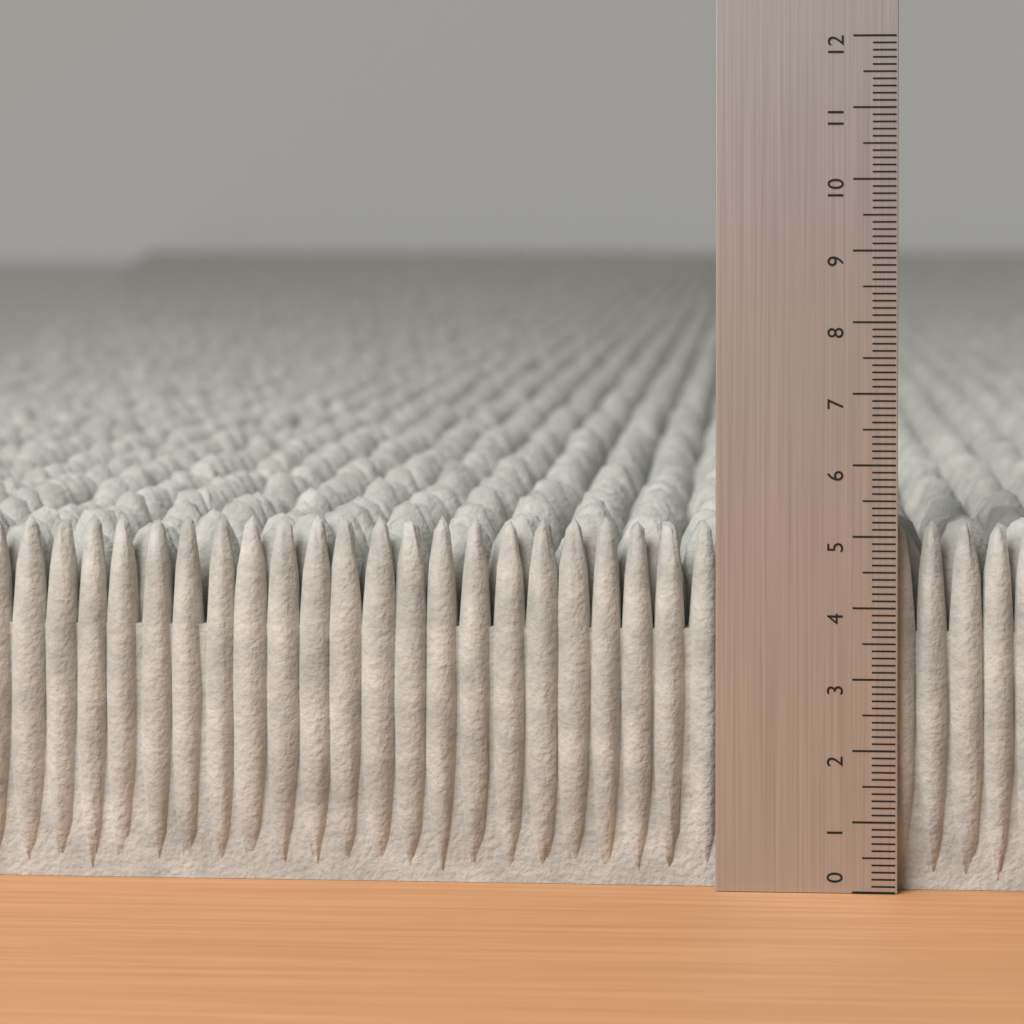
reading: 5.2 (no unit)
